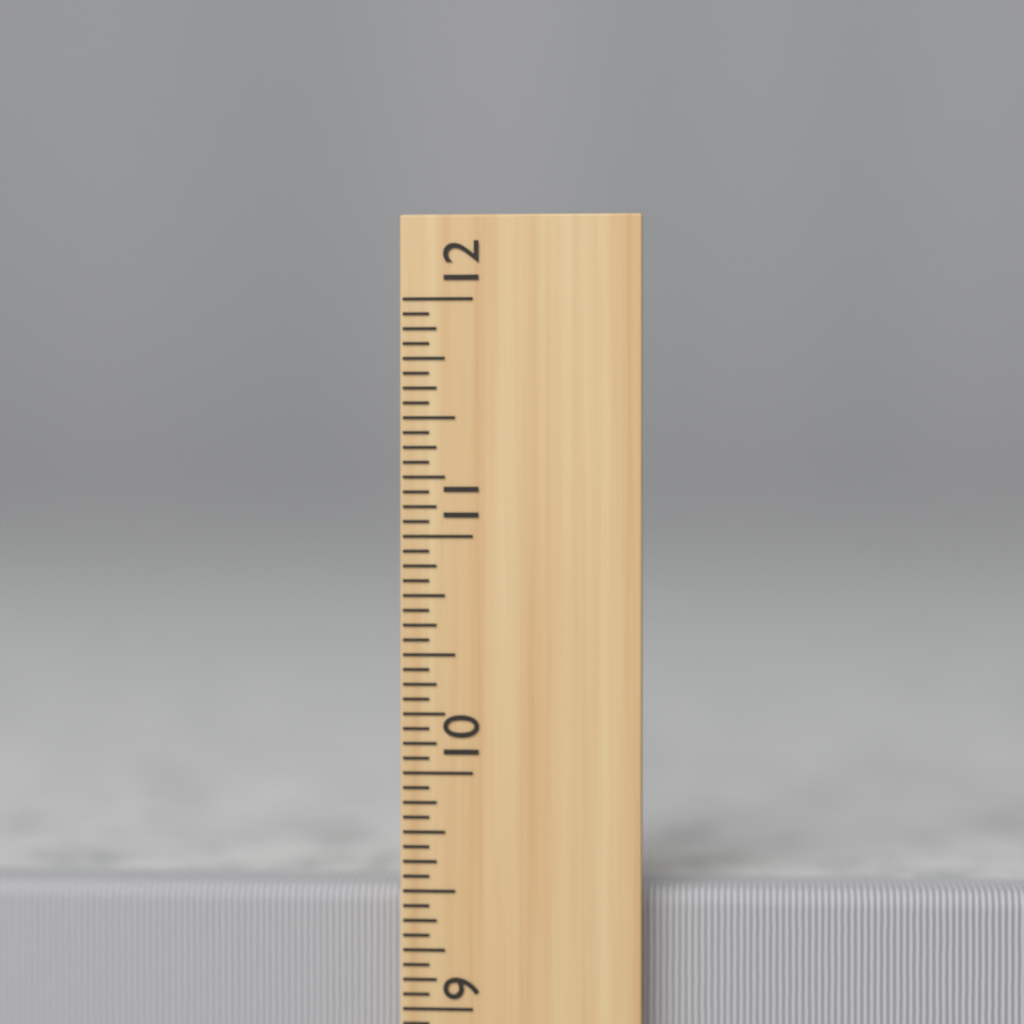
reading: 9.5000 inch
